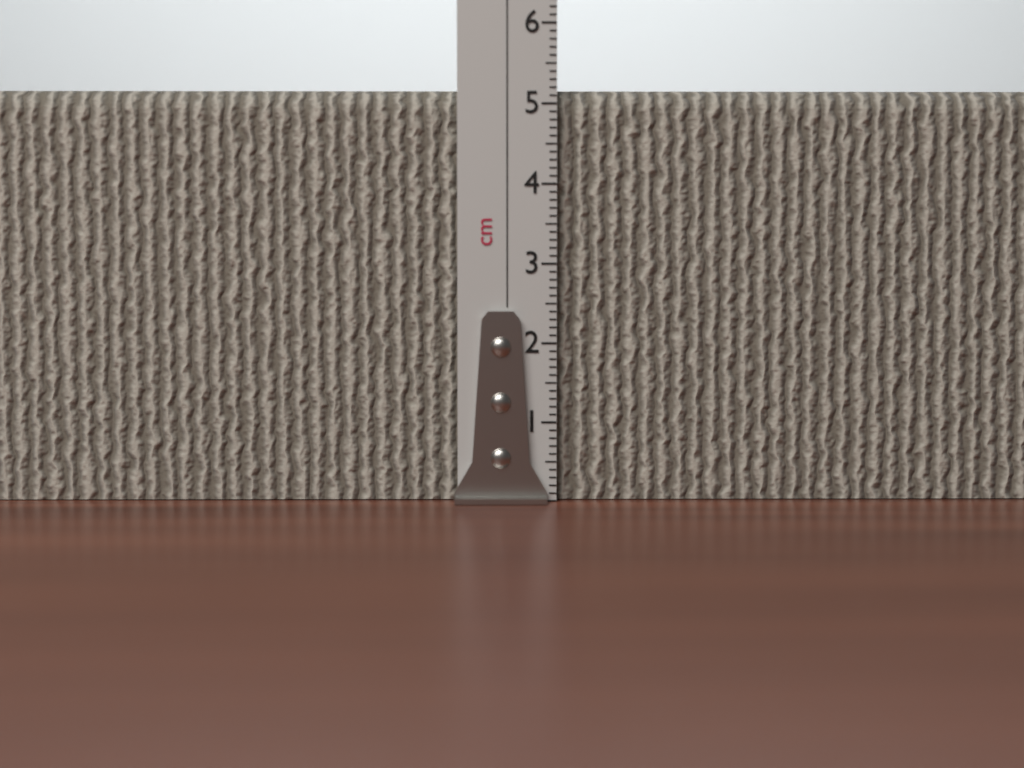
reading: 5.2 cm
